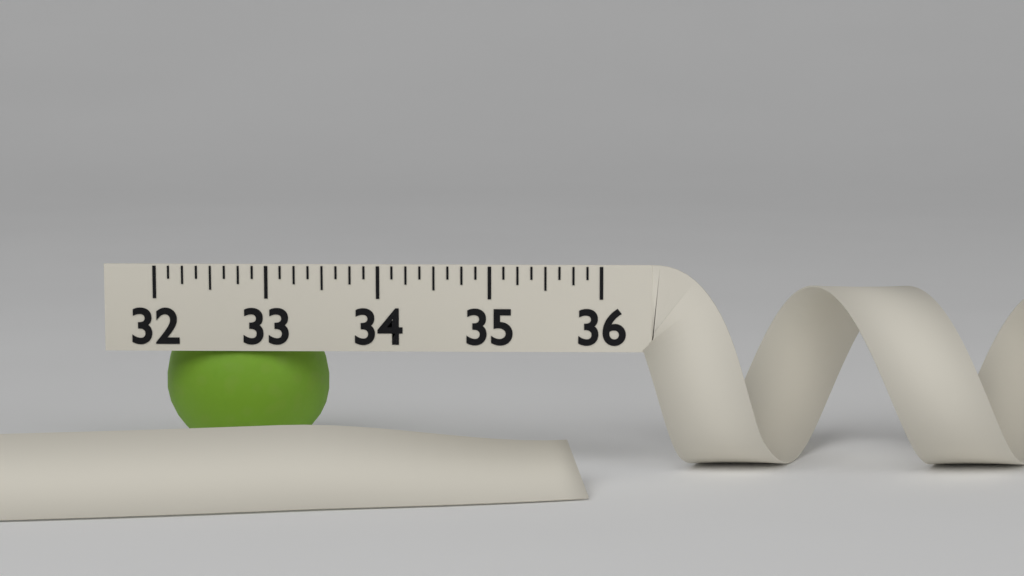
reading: 33.500 (no unit)
